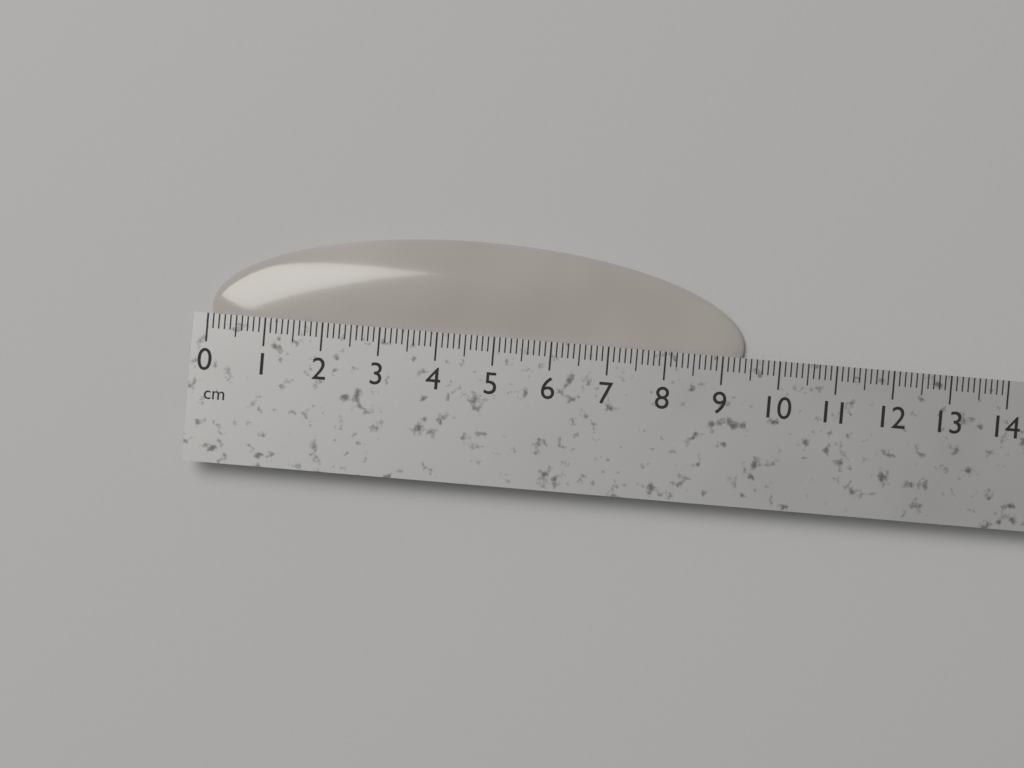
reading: 9.4 cm
